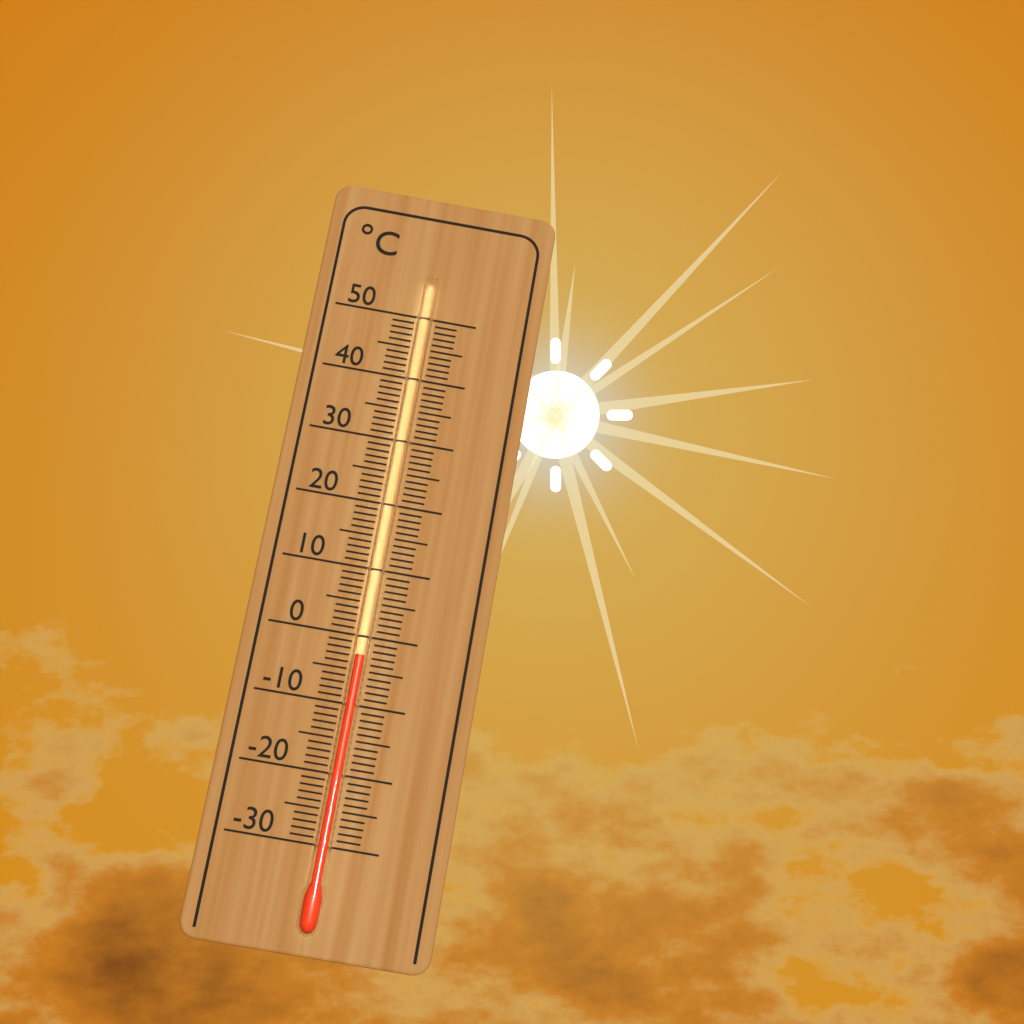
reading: -3 °C
